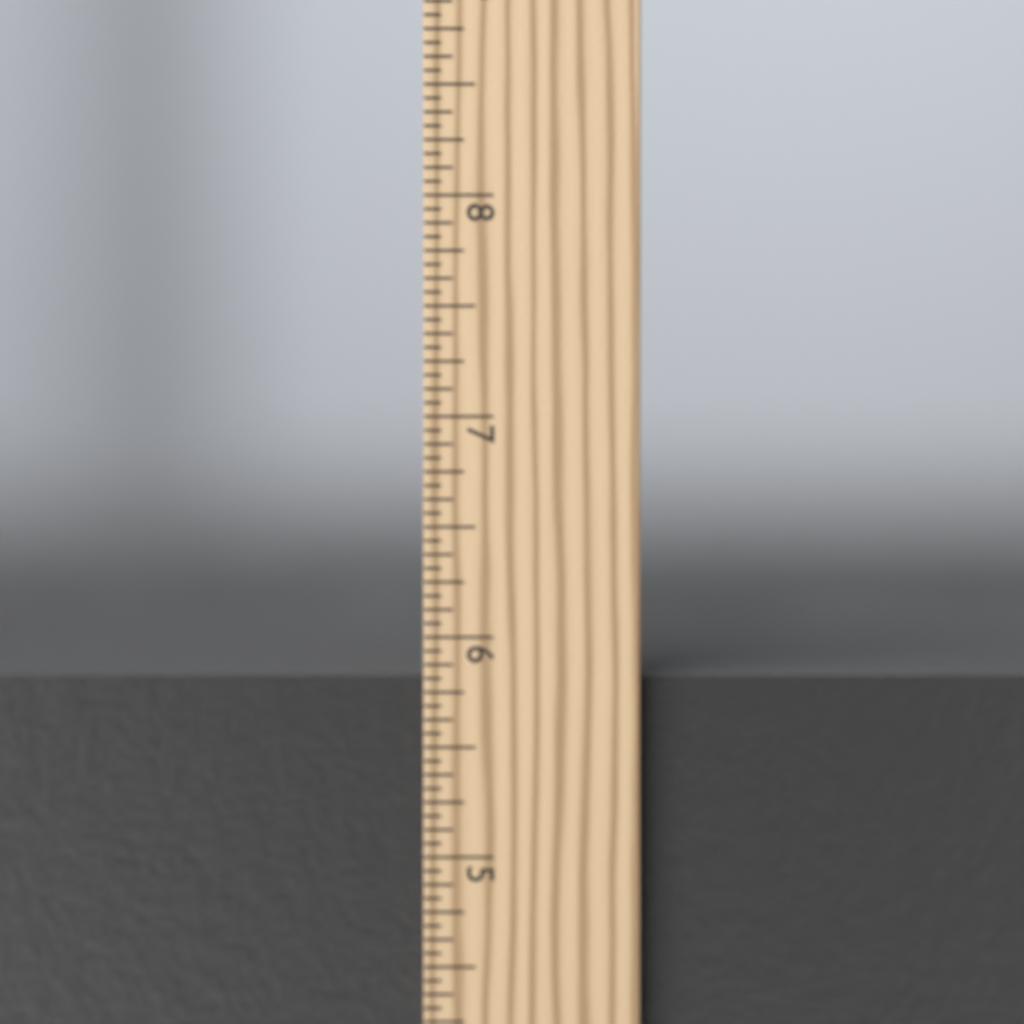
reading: 5.8125 in
